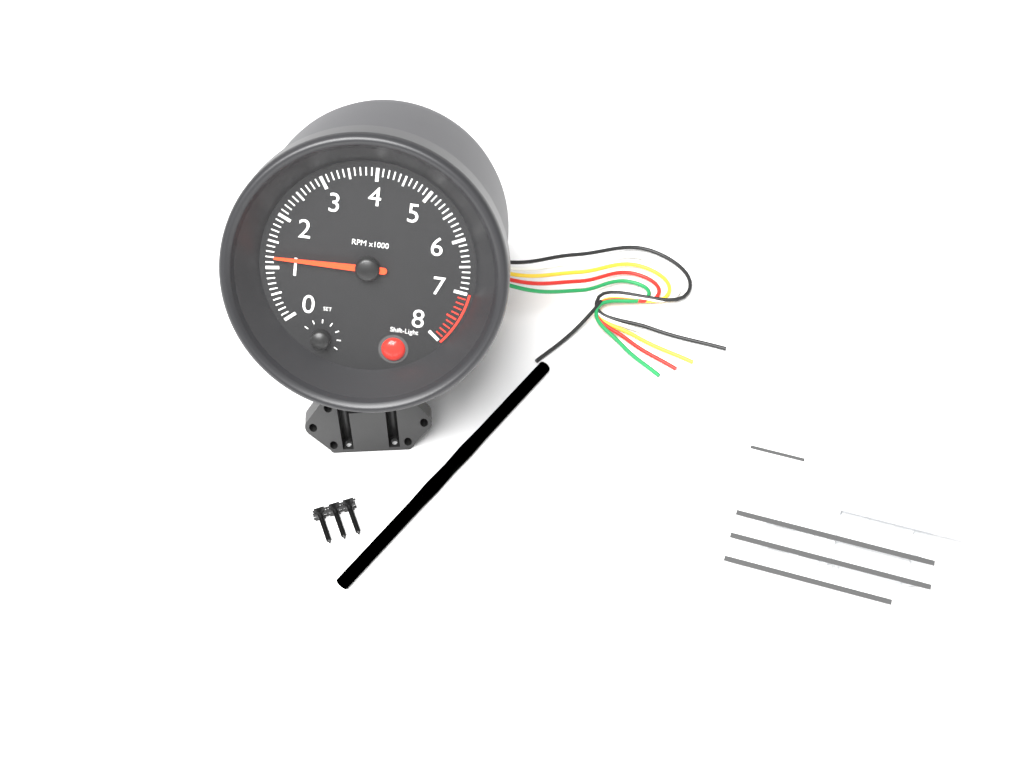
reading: 1200 RPM
